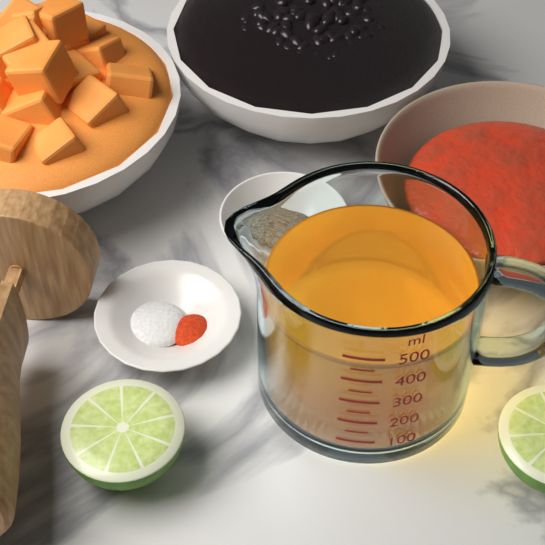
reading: 450 ml
